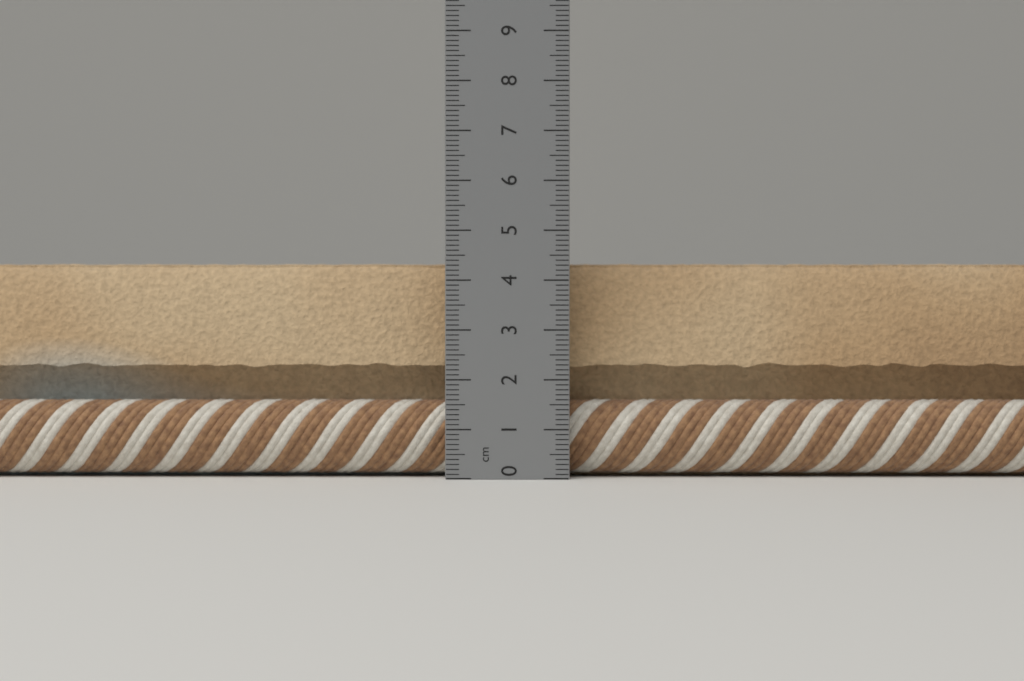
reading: 4.4 cm
